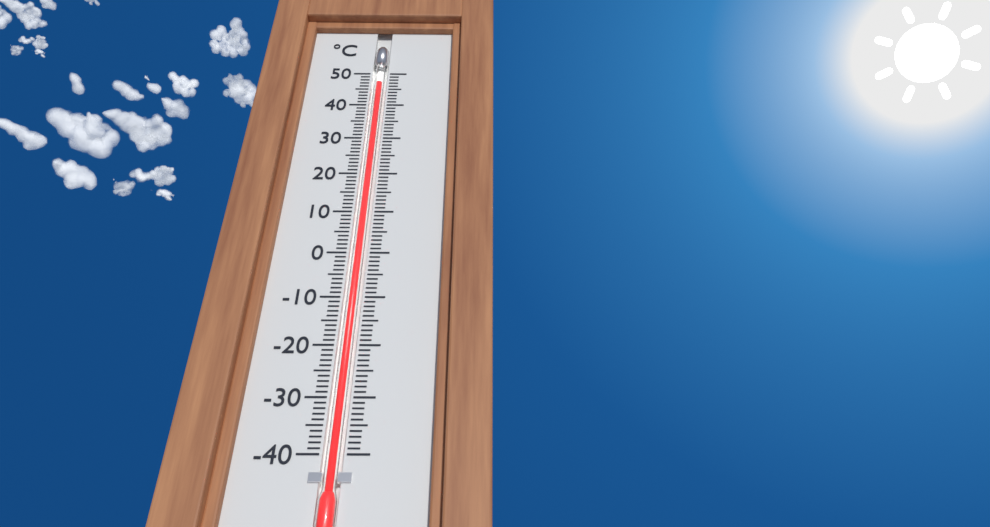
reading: 47 °C
